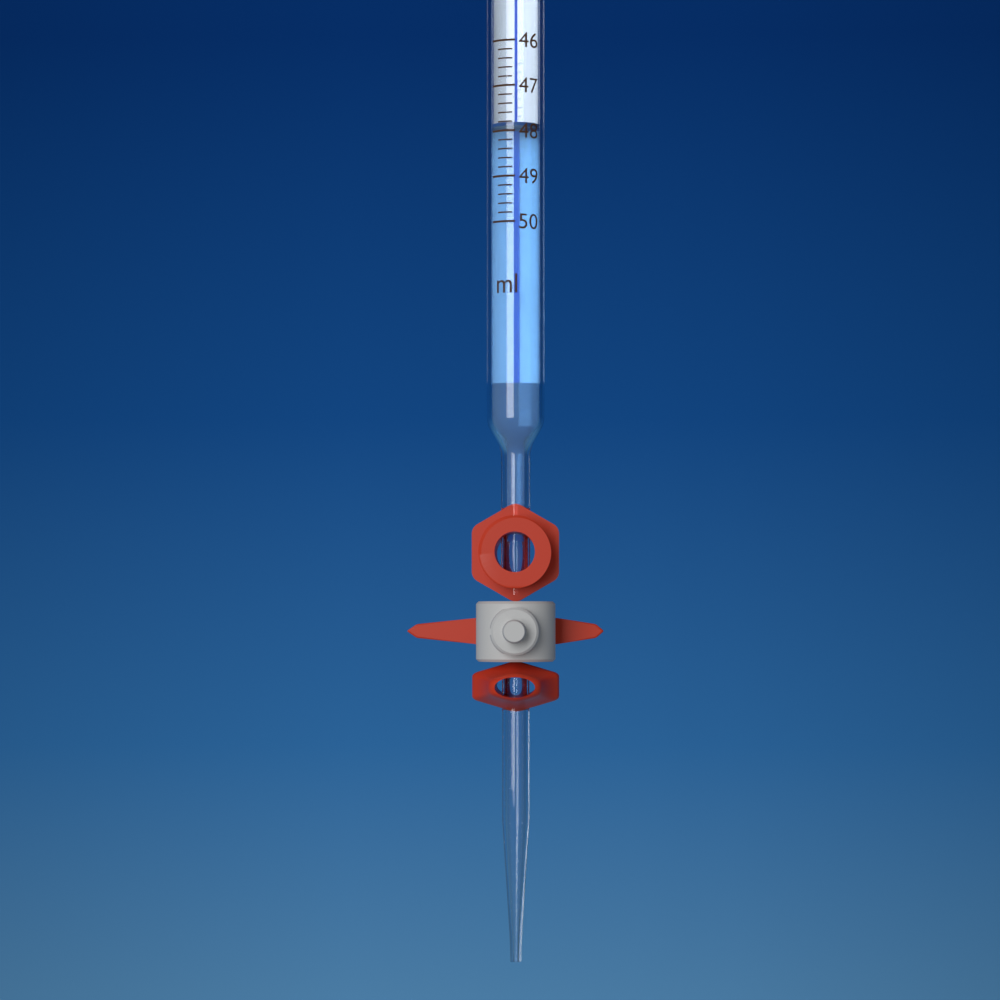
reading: 47.8 ml
